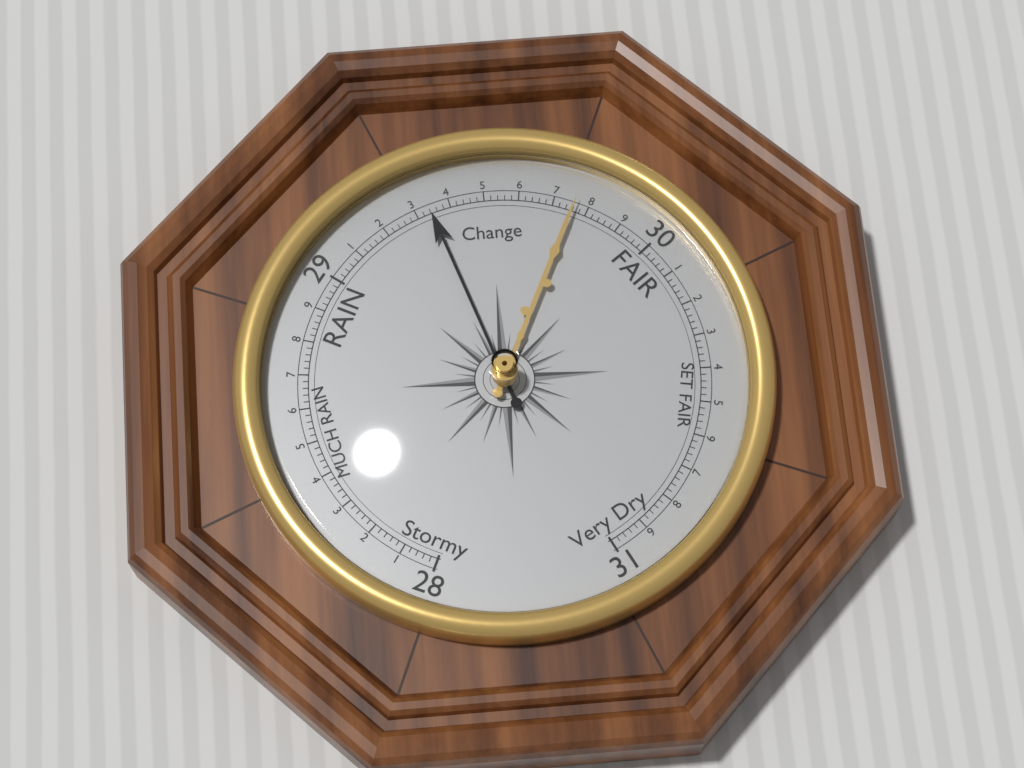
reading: 29.34 (no unit)
